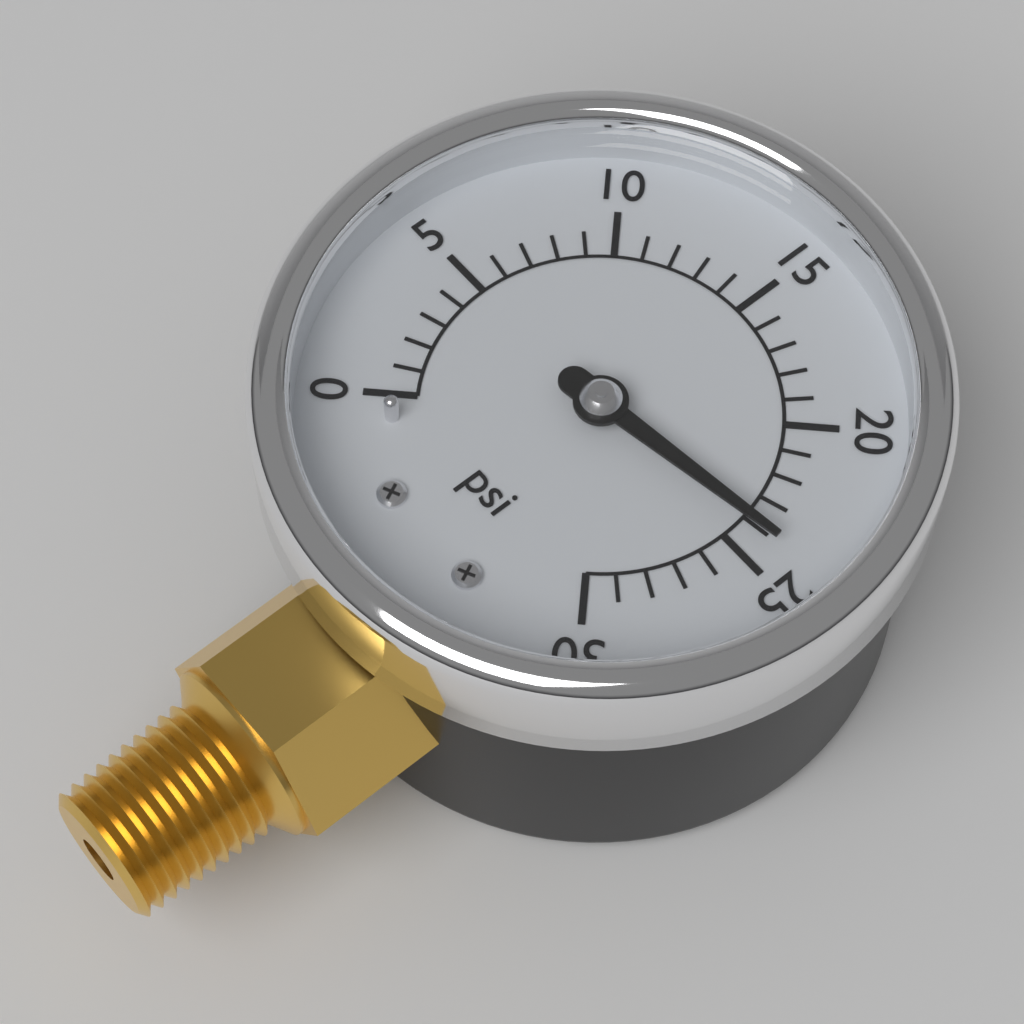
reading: 24 psi
